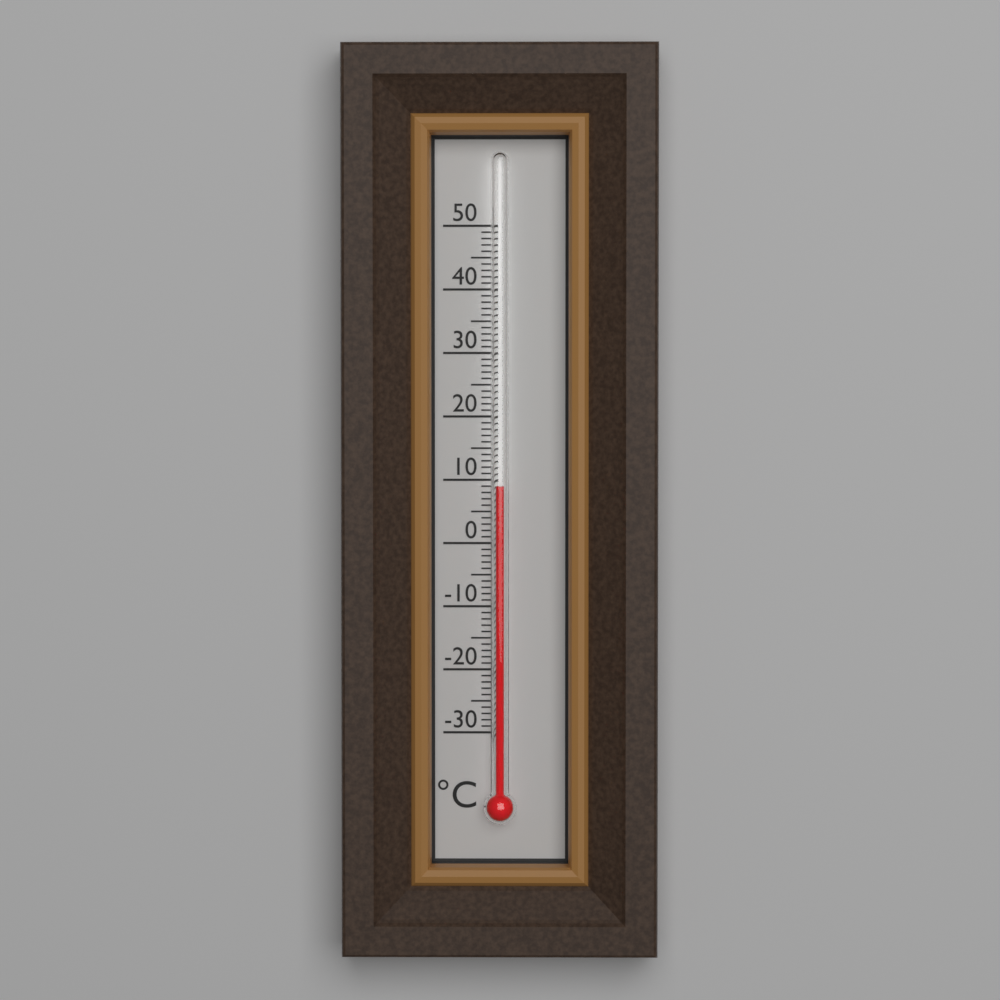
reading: 9 °C
